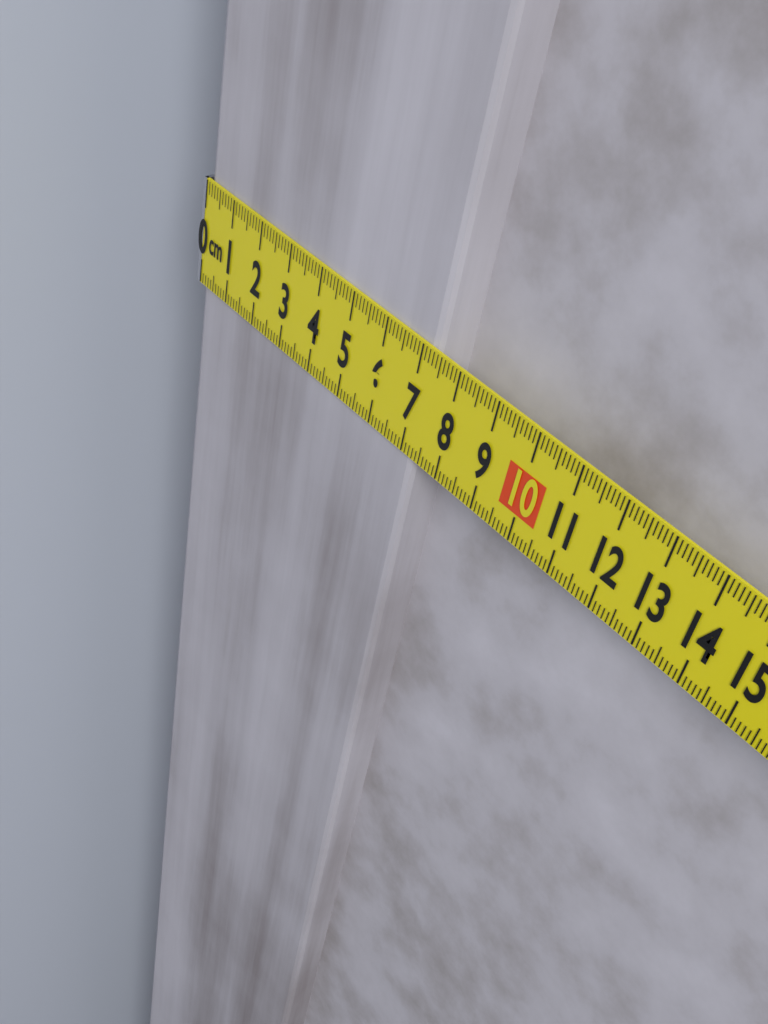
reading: 7.3 cm
